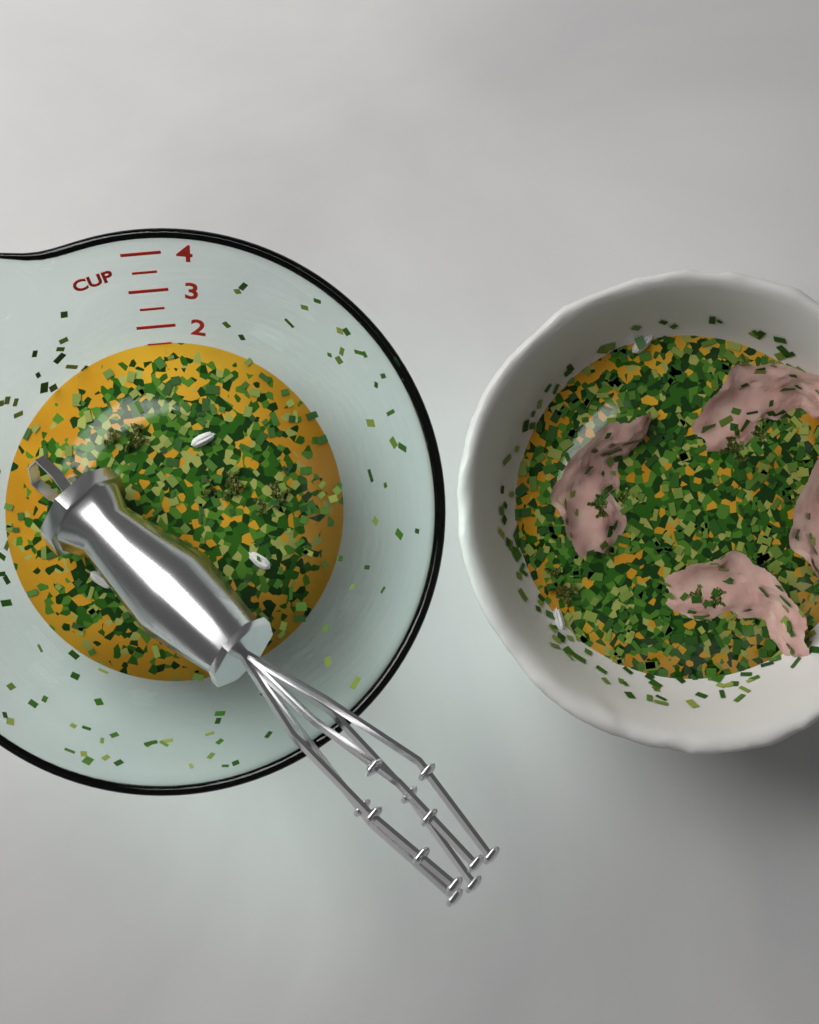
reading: 1.5 cup
